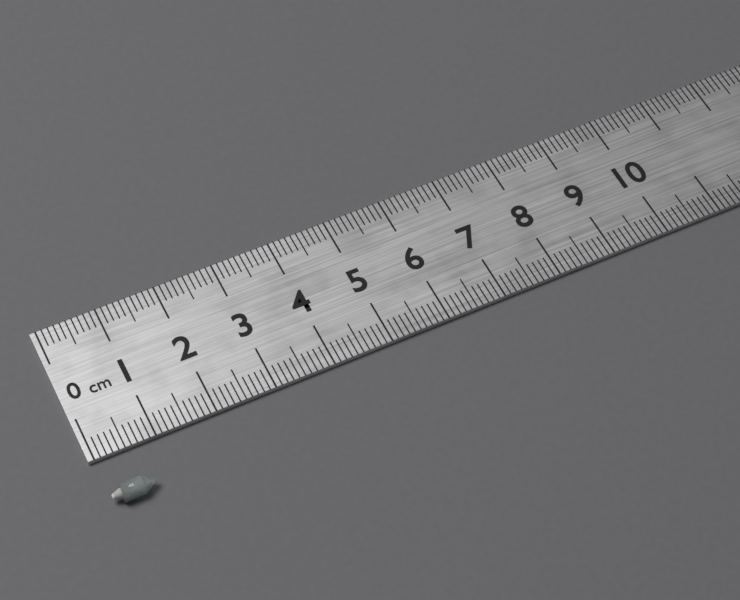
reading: 0.7 cm
